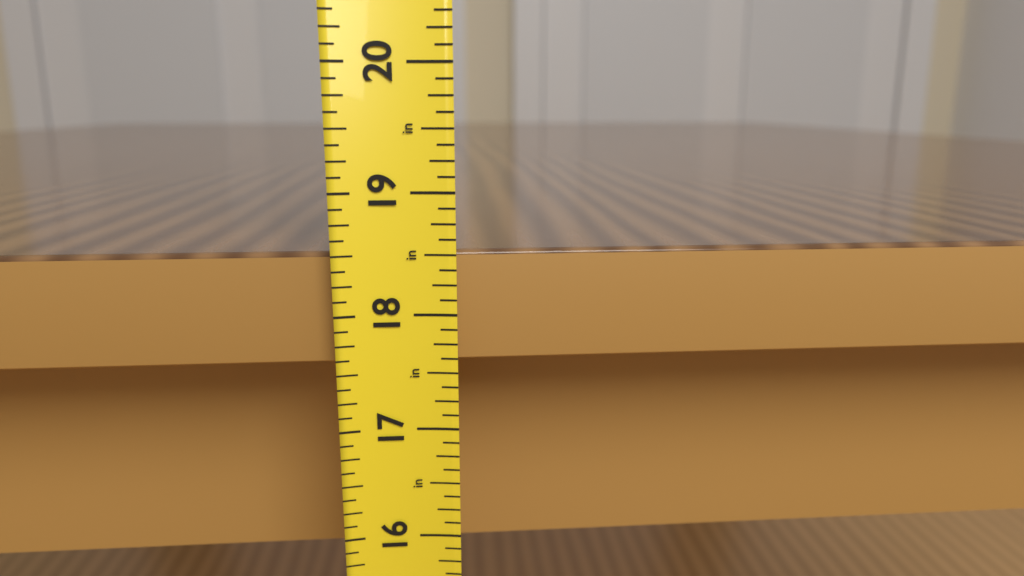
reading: 18.500 in
